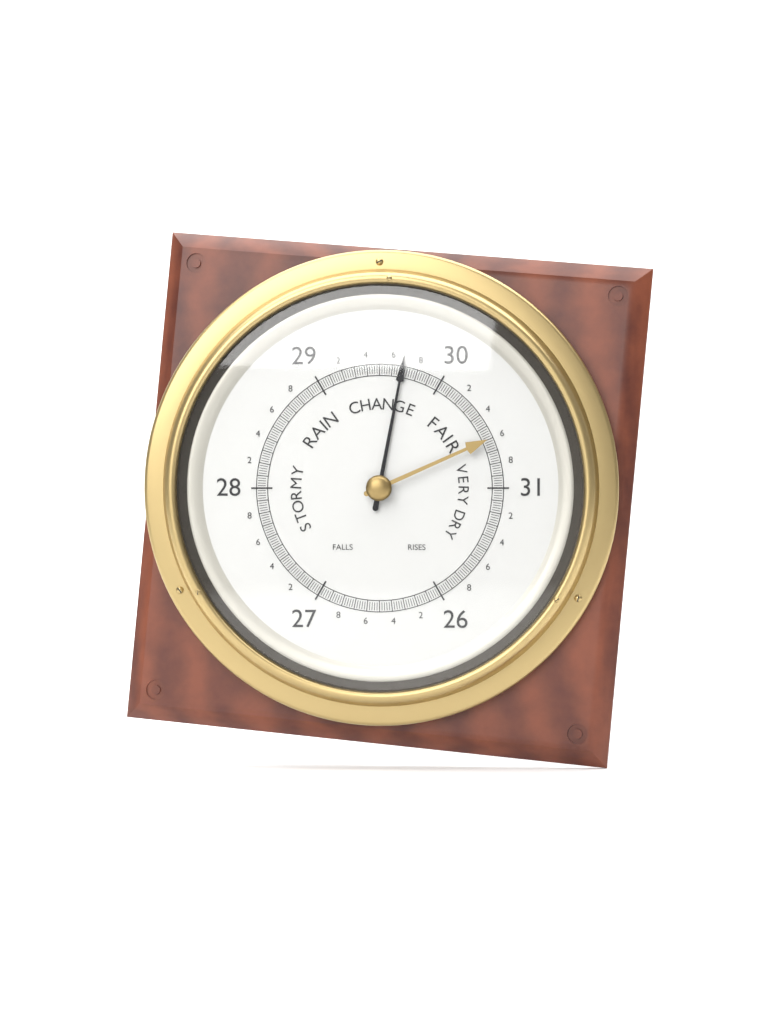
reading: 29.68 (no unit)
